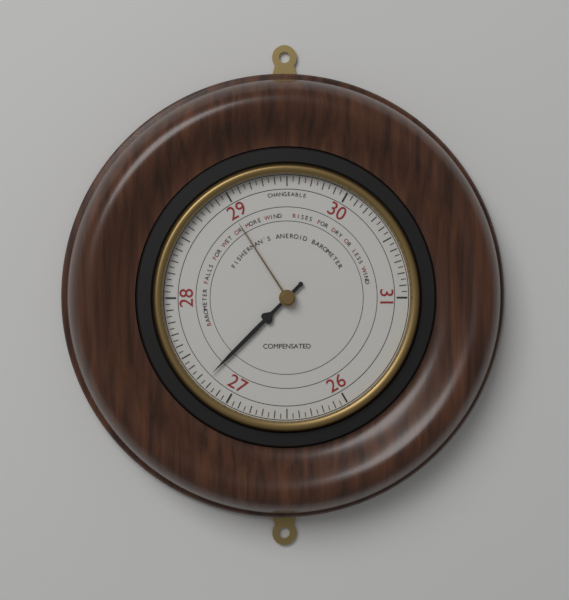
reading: 27.25 (no unit)
